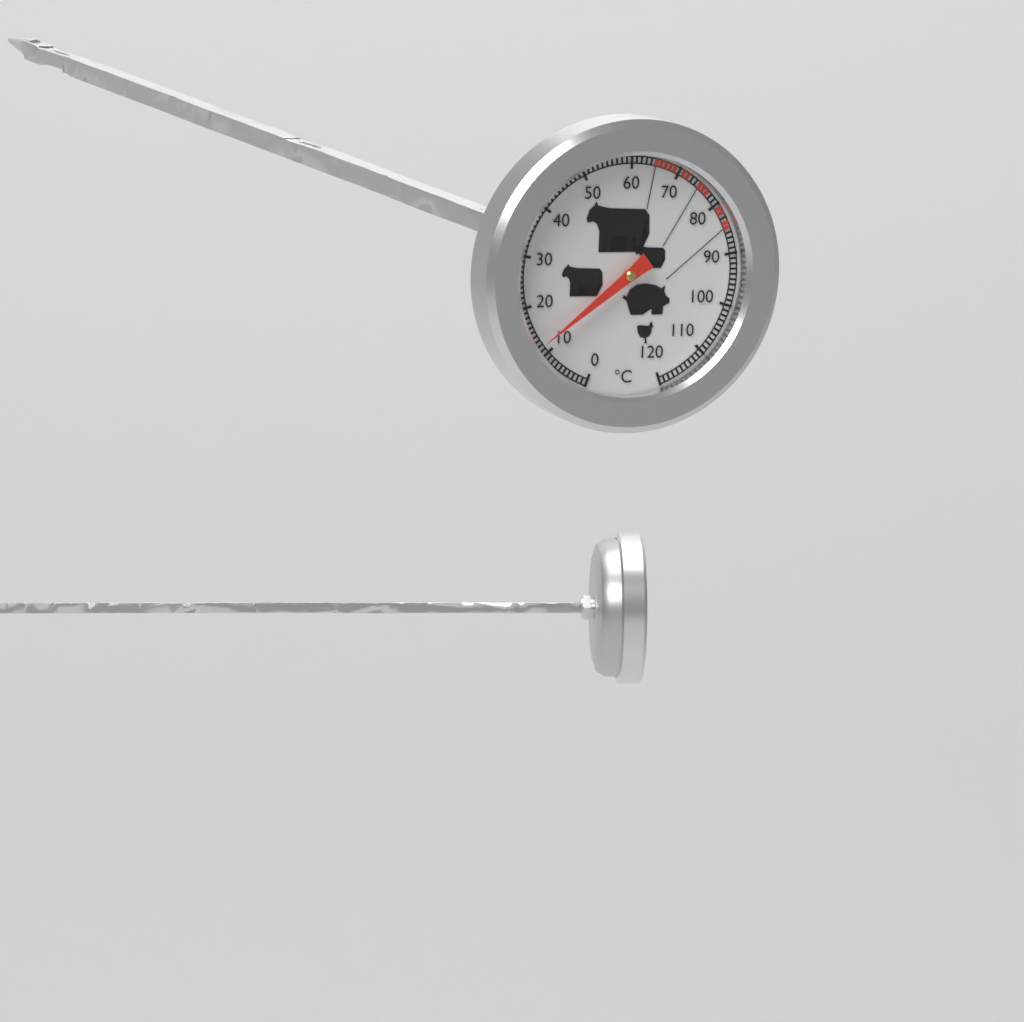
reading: 12 °C
